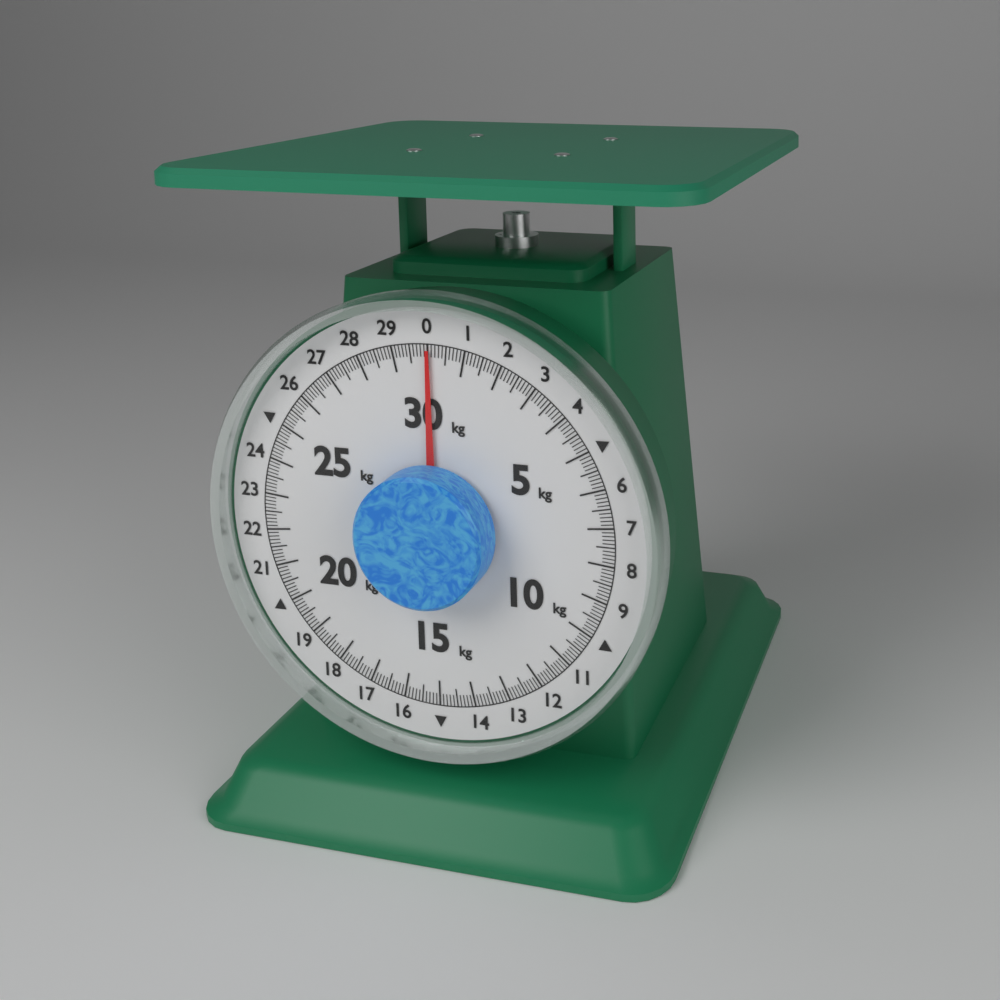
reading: 0.0 kg
